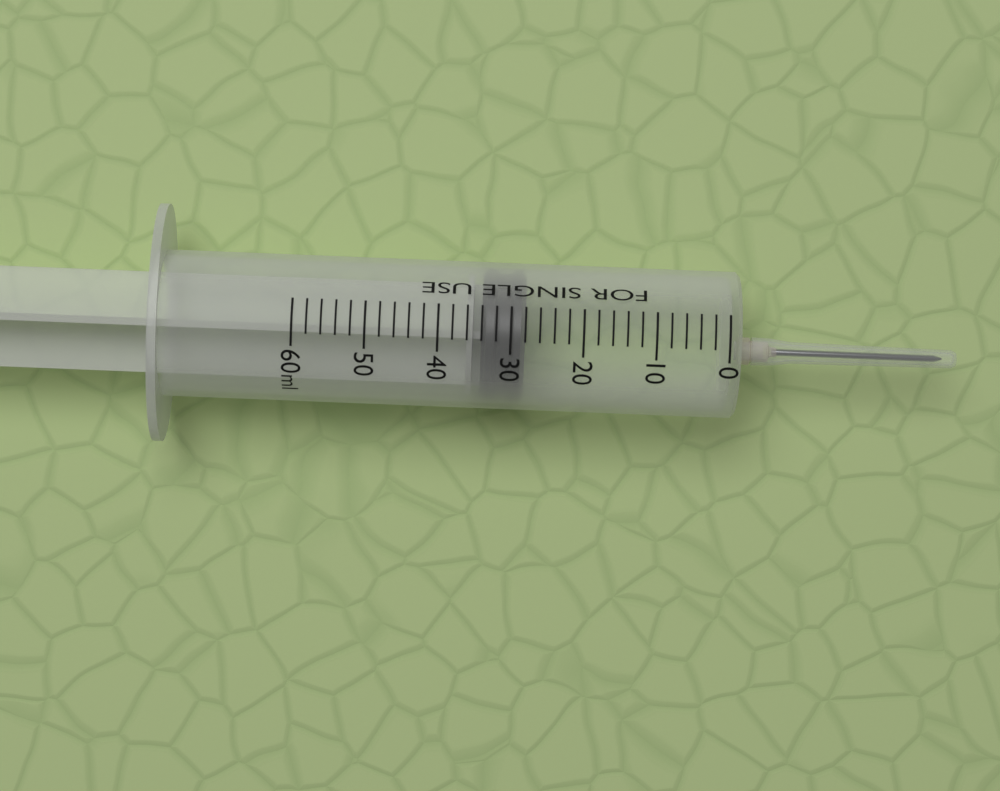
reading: 28 ml
